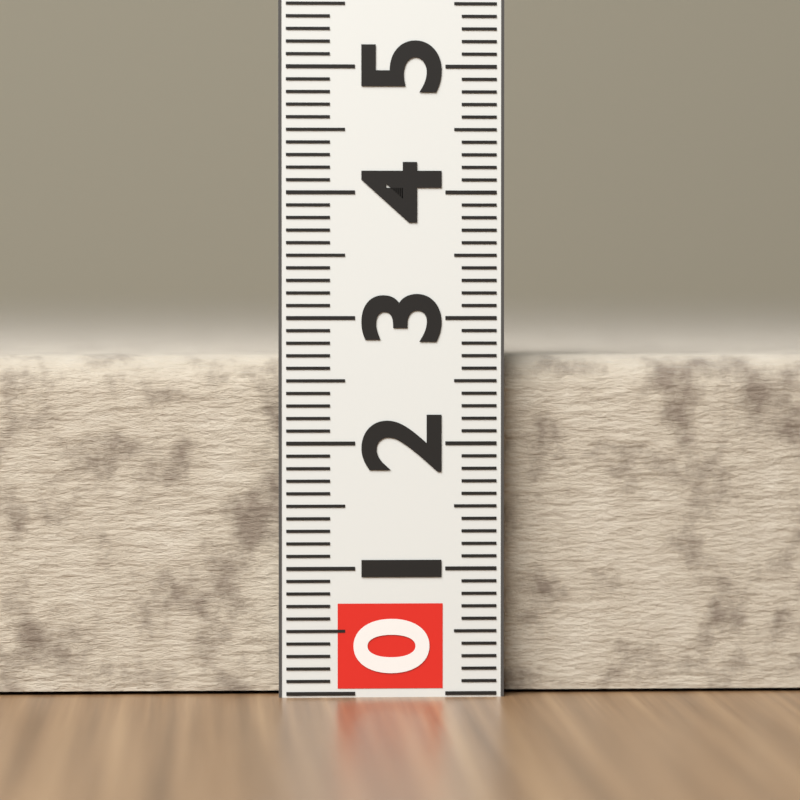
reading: 2.7 (no unit)
